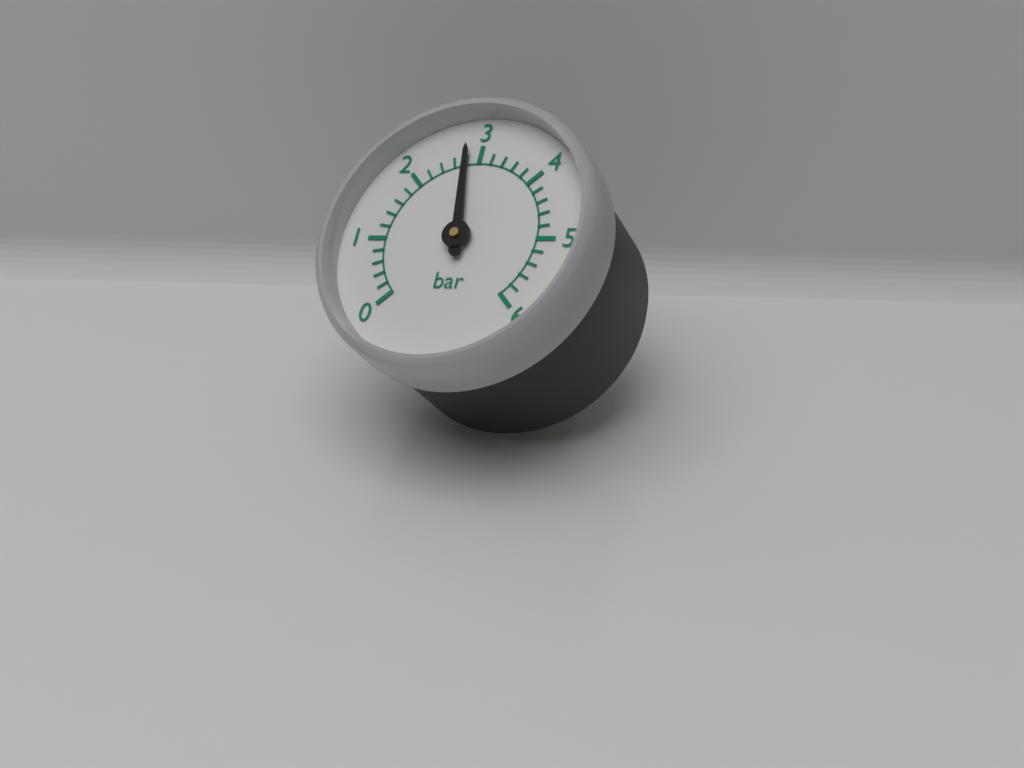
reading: 2.8 bar
